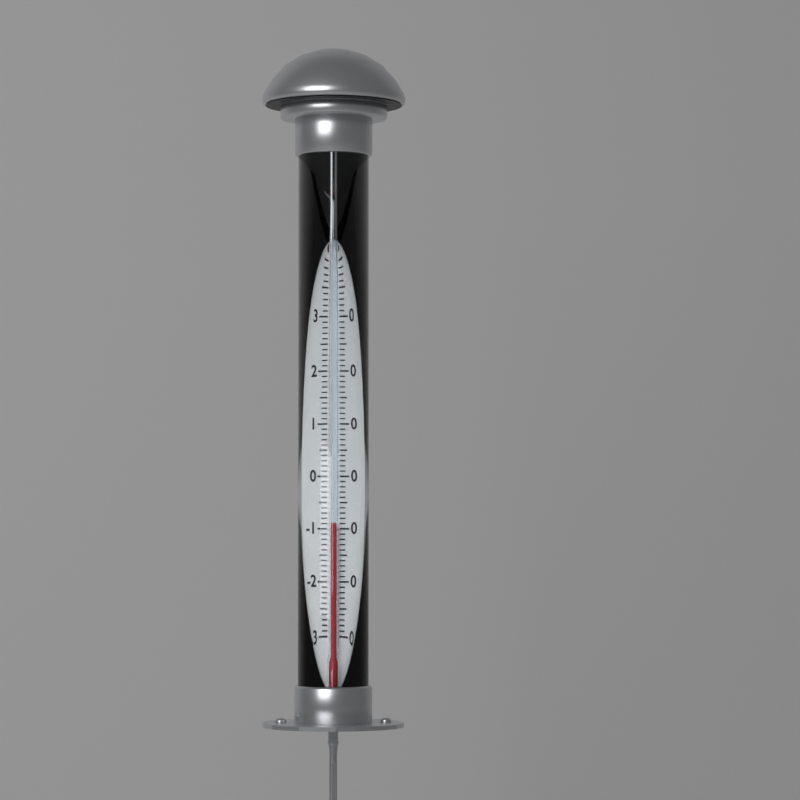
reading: -9 °C
